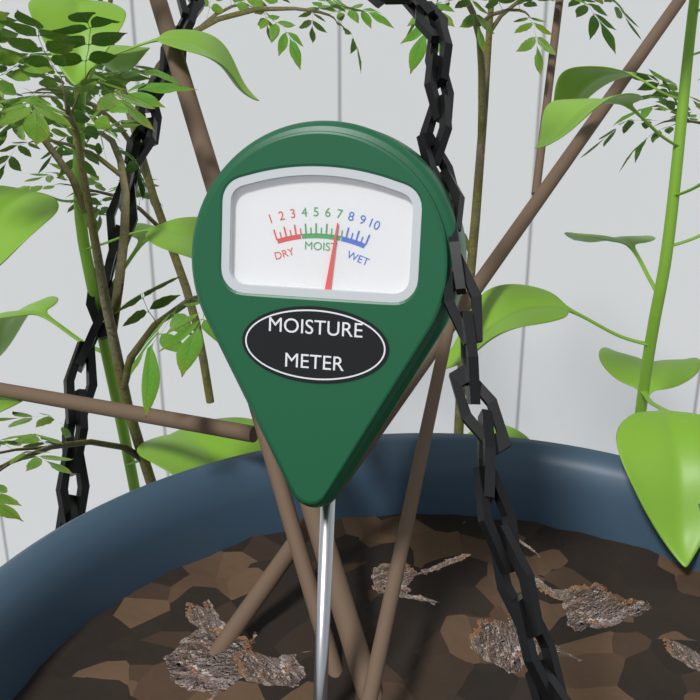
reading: 7.0 (no unit)
